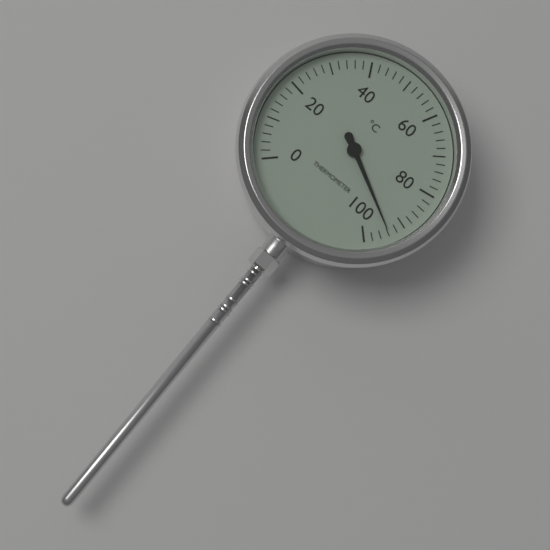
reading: 94 °C
